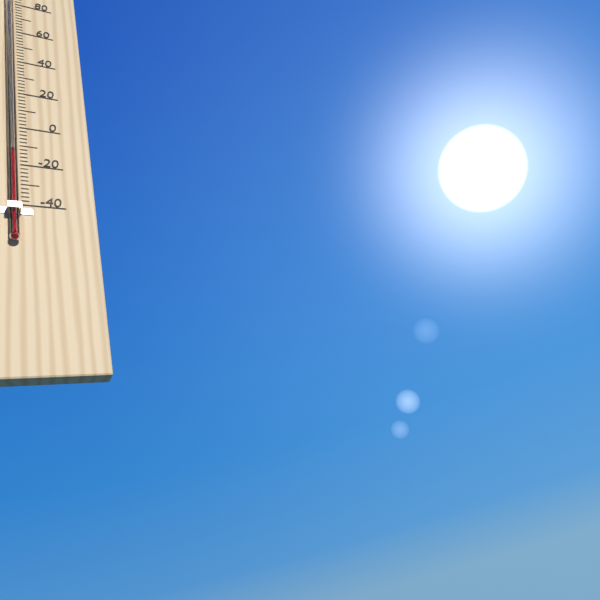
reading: -14 °F
